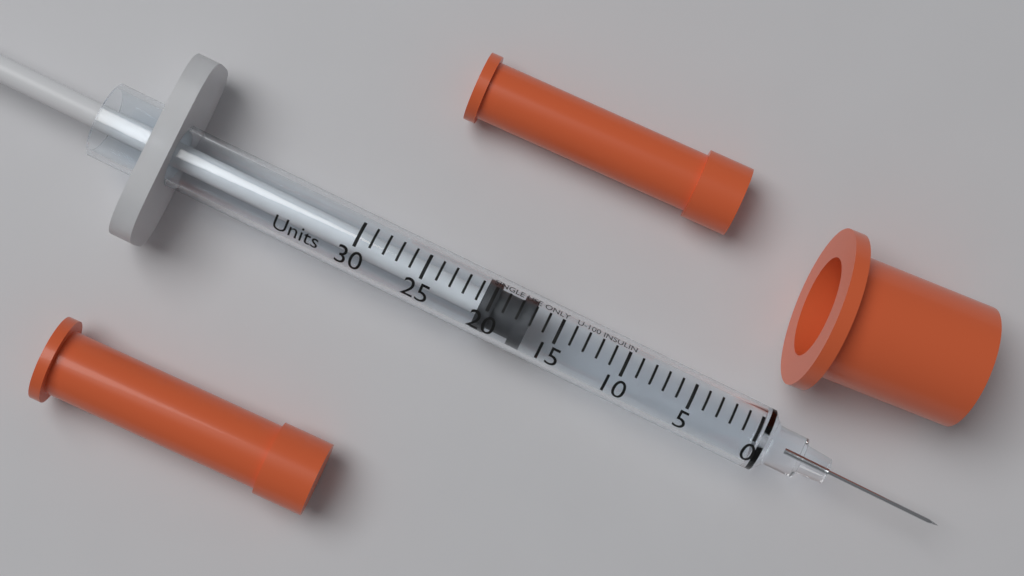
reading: 17 Units
